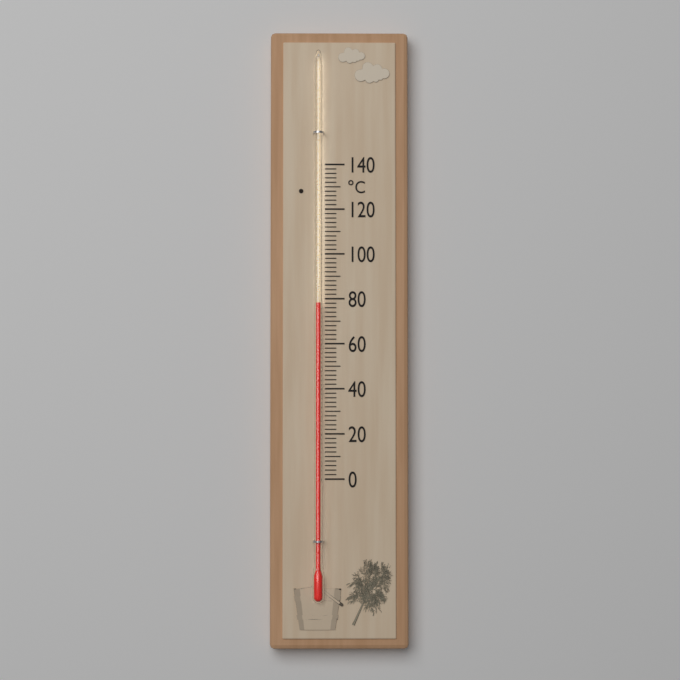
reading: 78 °C
